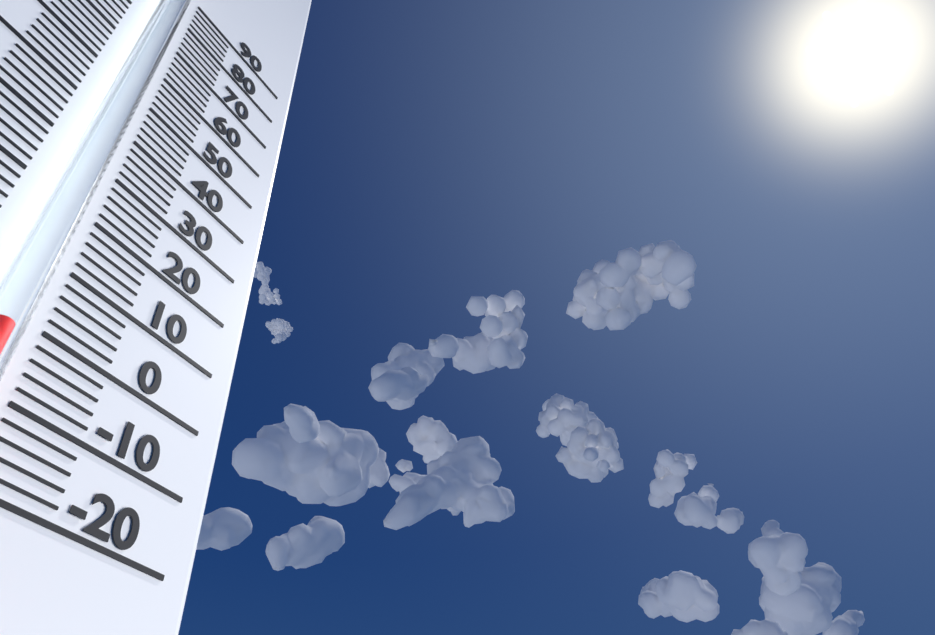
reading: -4 (no unit)
